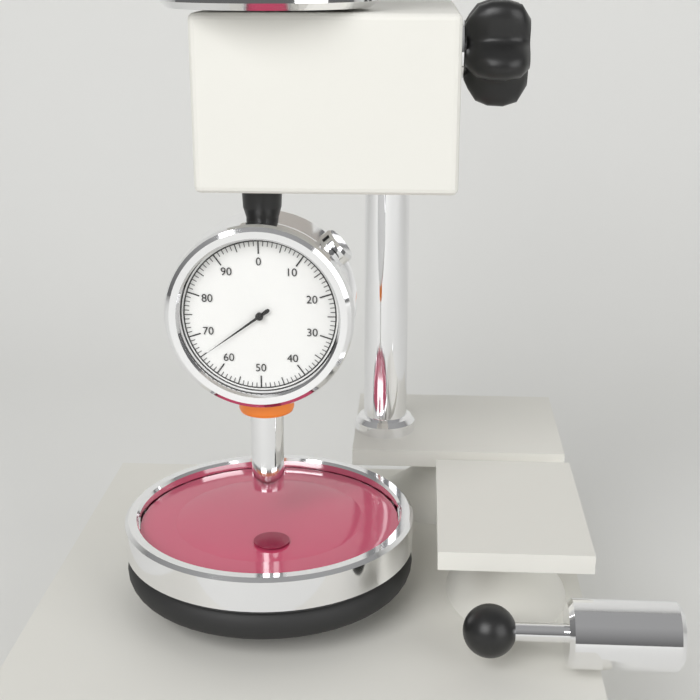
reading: 65 (no unit)
